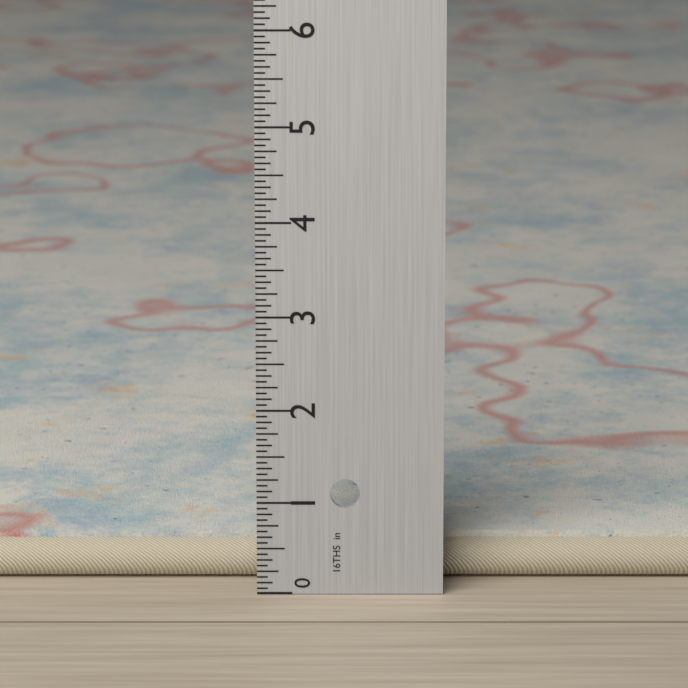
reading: 0.5000 in
